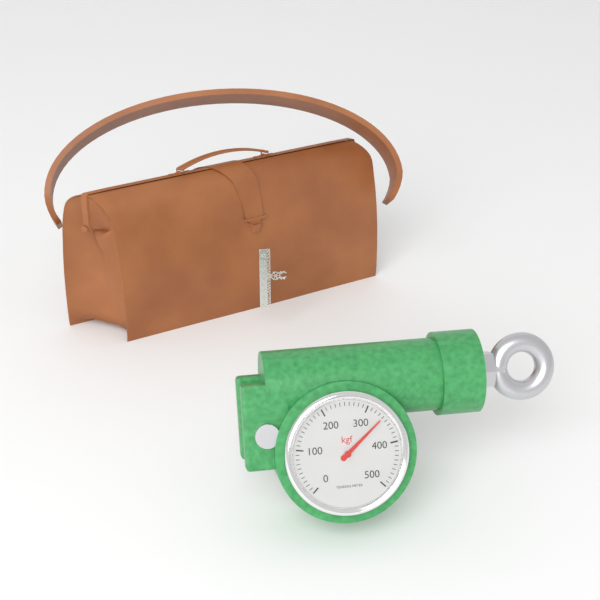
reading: 340 kgf
